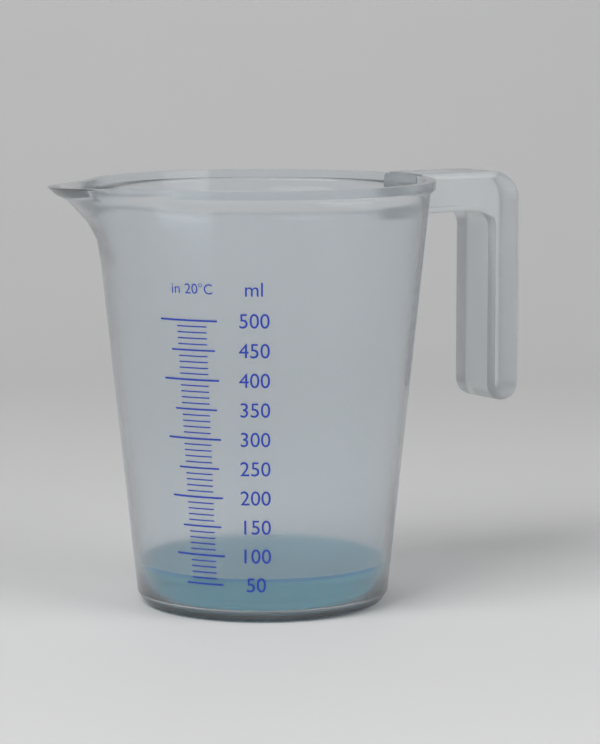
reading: 60 ml
